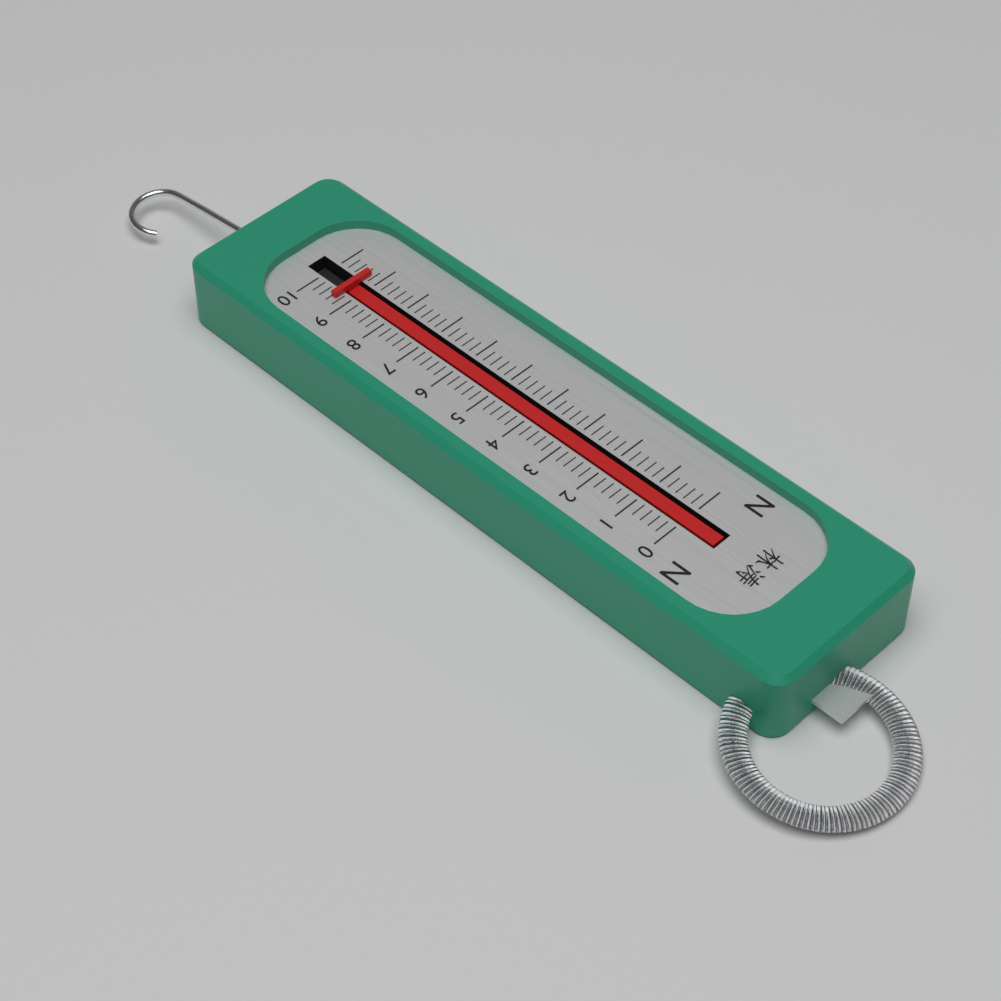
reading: 9.4 N
